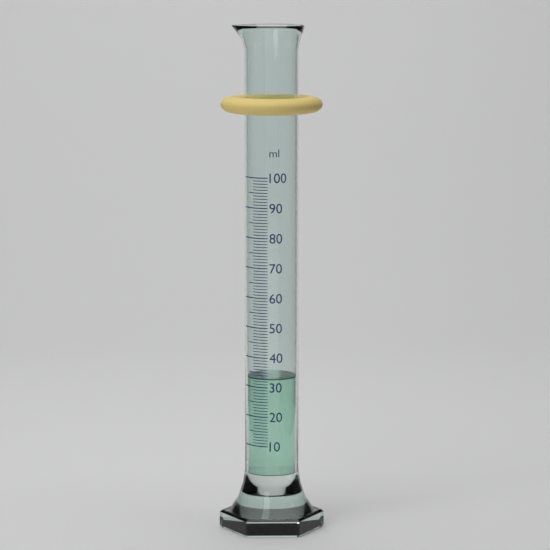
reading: 33 ml
